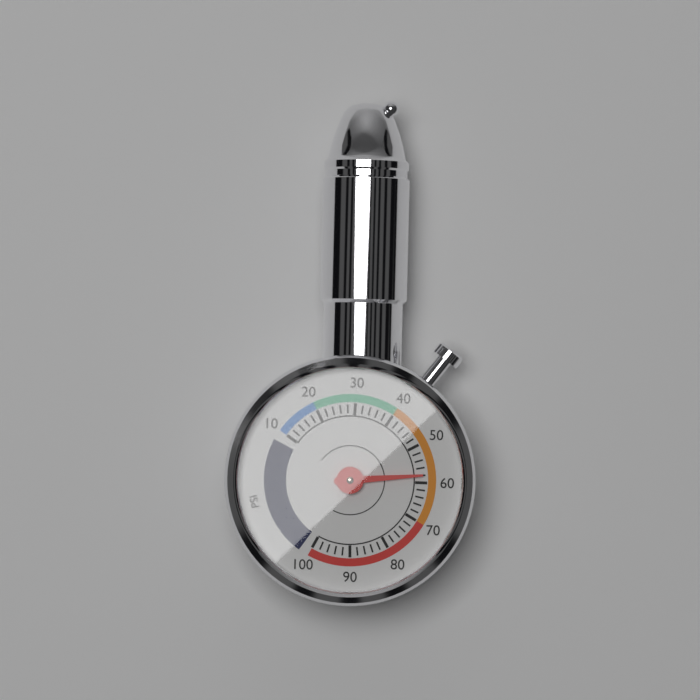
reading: 58 psi
